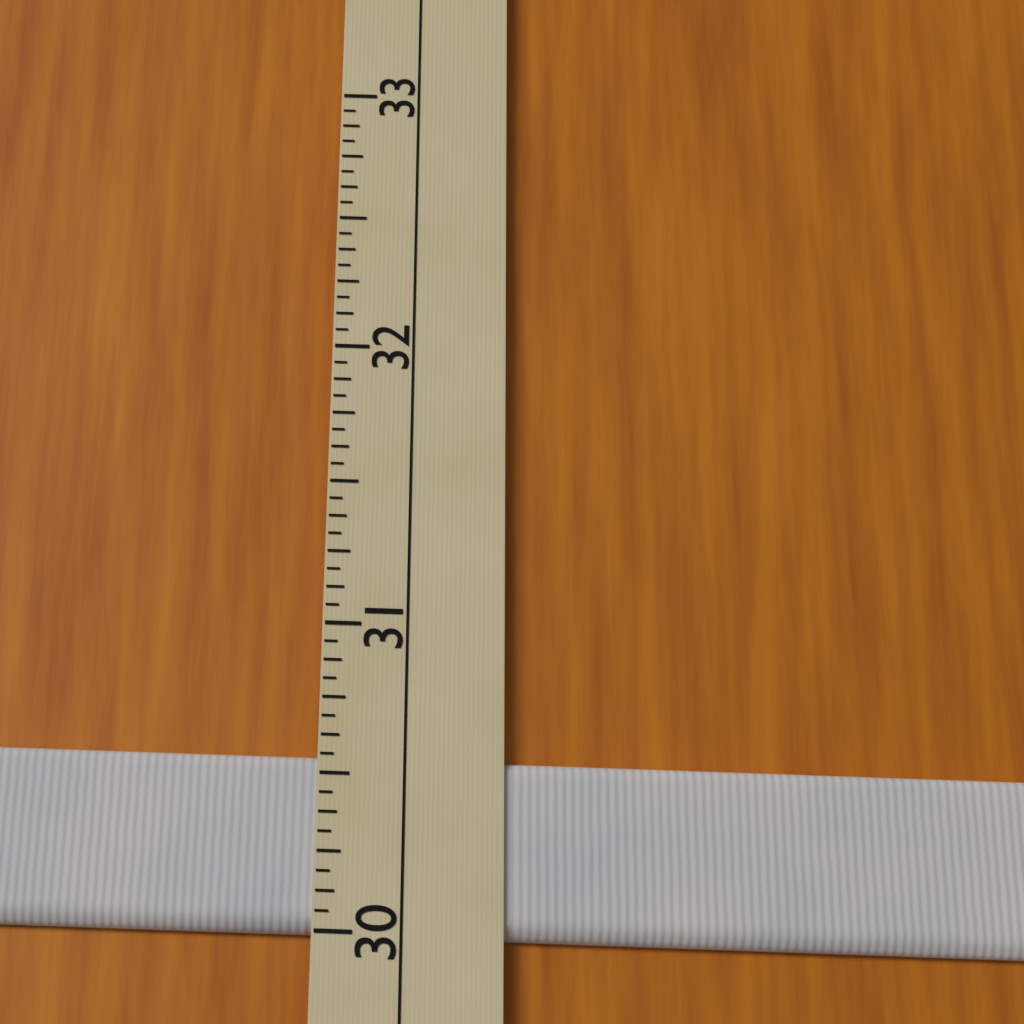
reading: 30.5625 (no unit)
